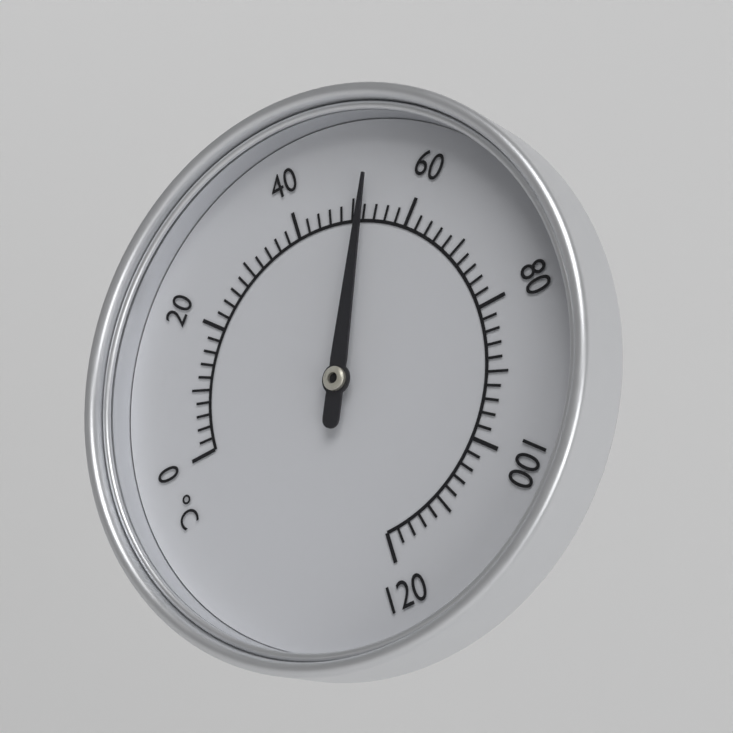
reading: 52 °C
